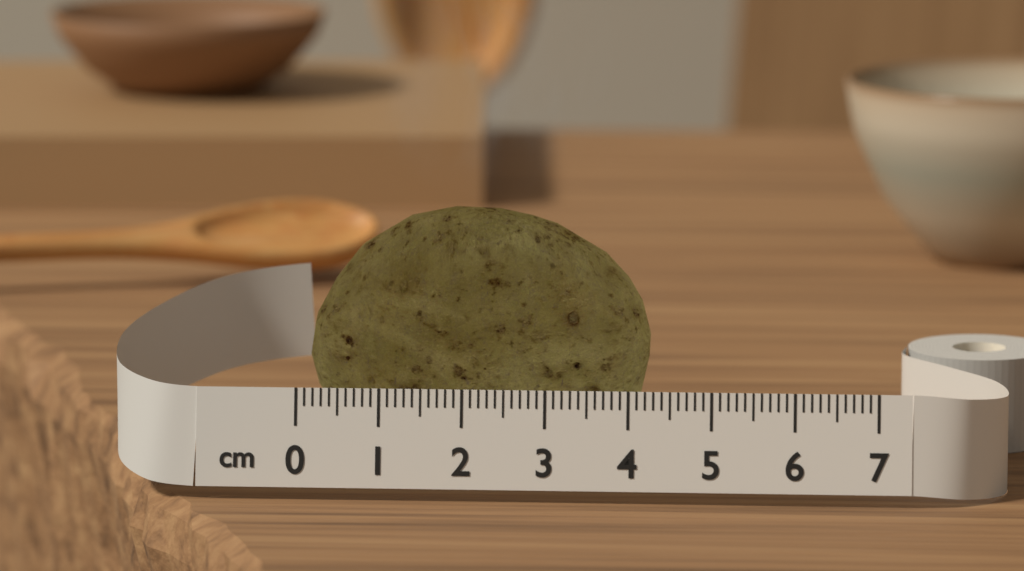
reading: 4.2 cm
